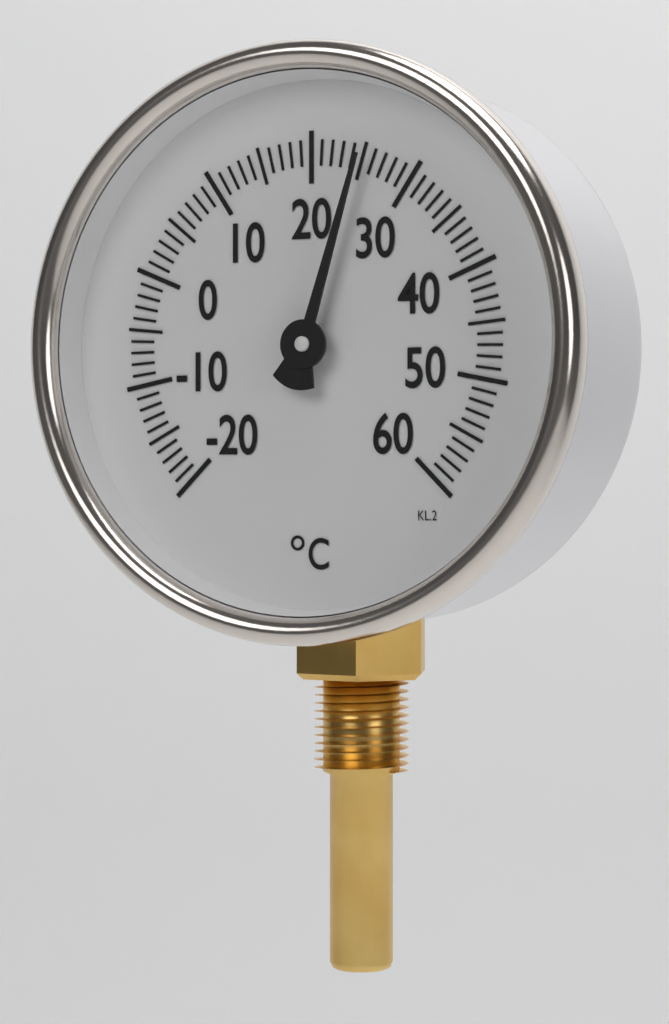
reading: 25 °C
